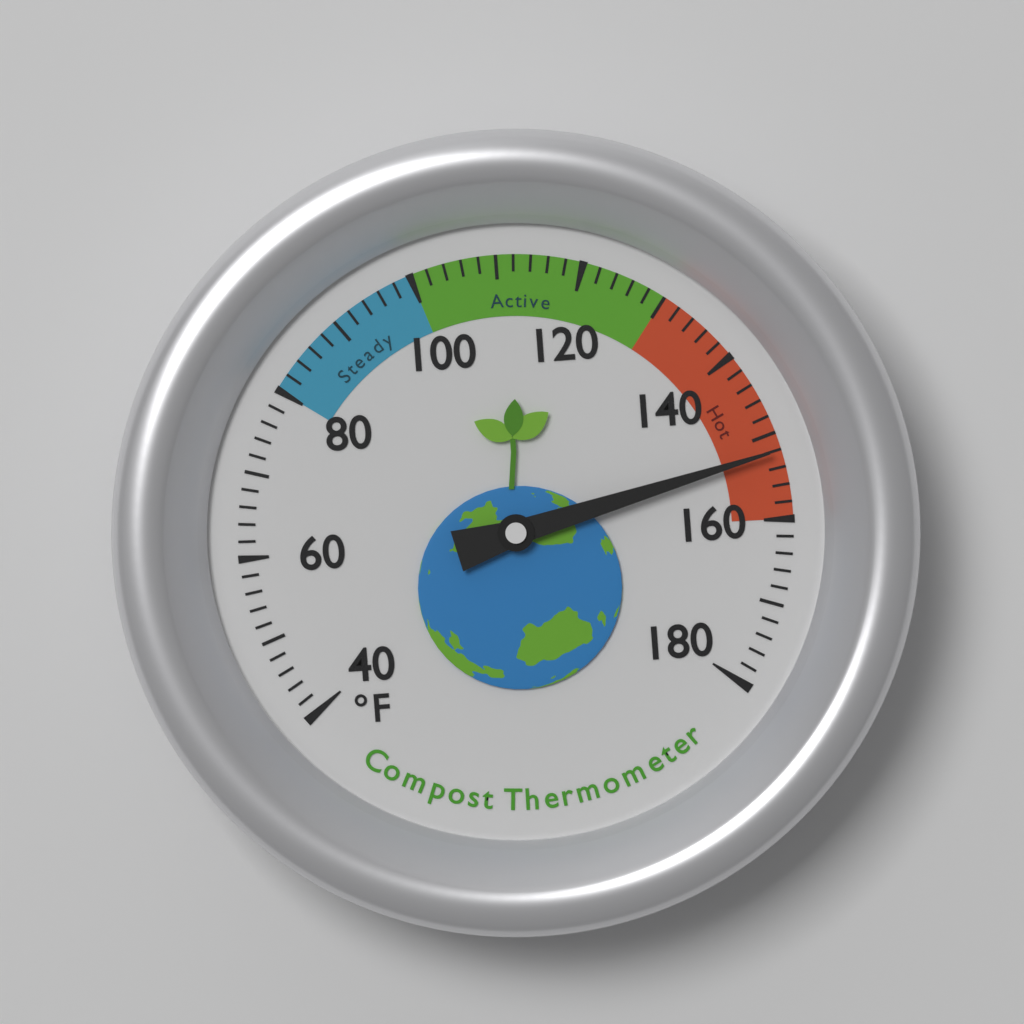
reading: 152 °F
